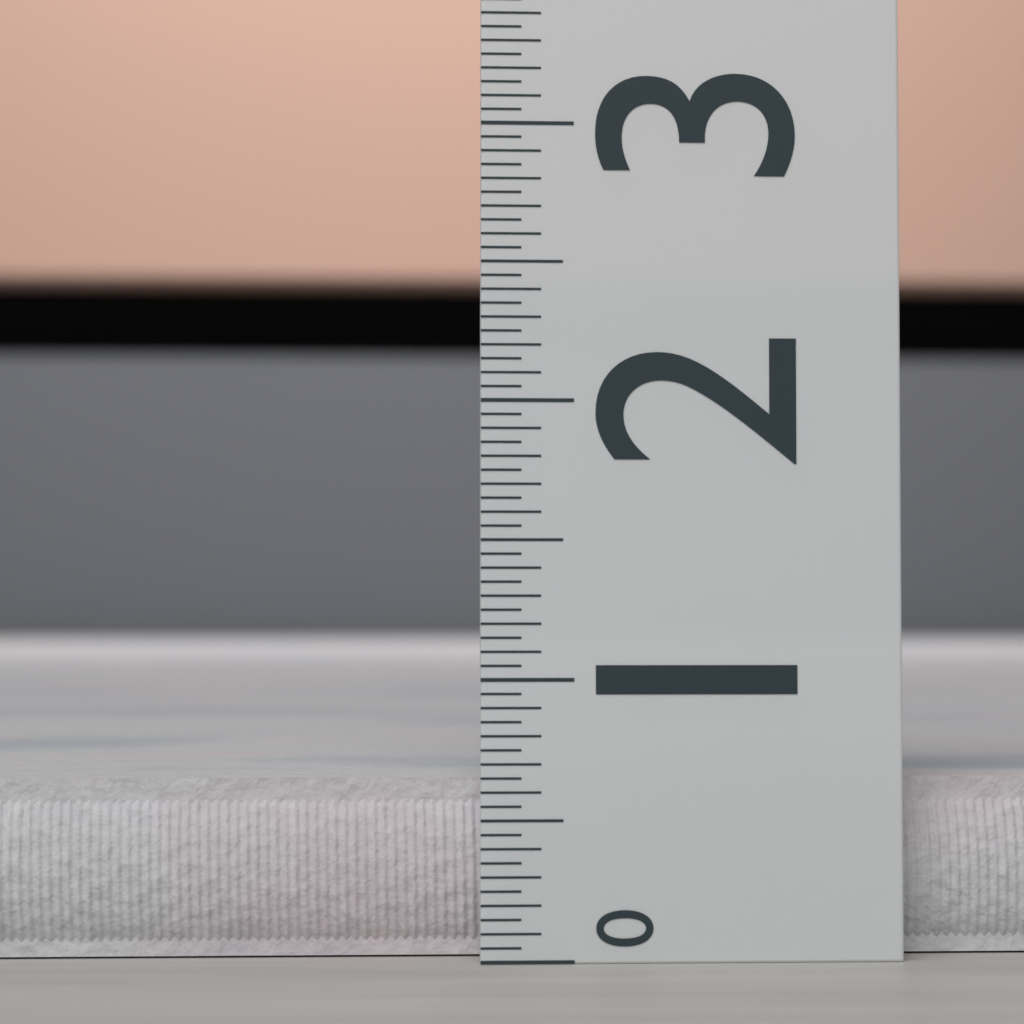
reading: 0.65 (no unit)
